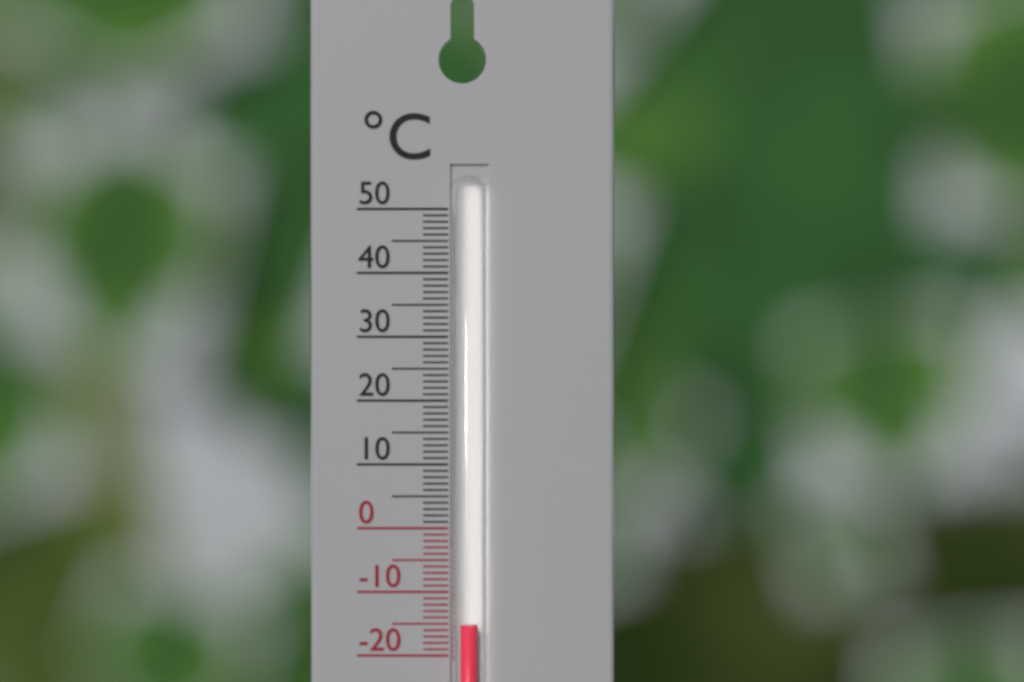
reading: -15 °C
